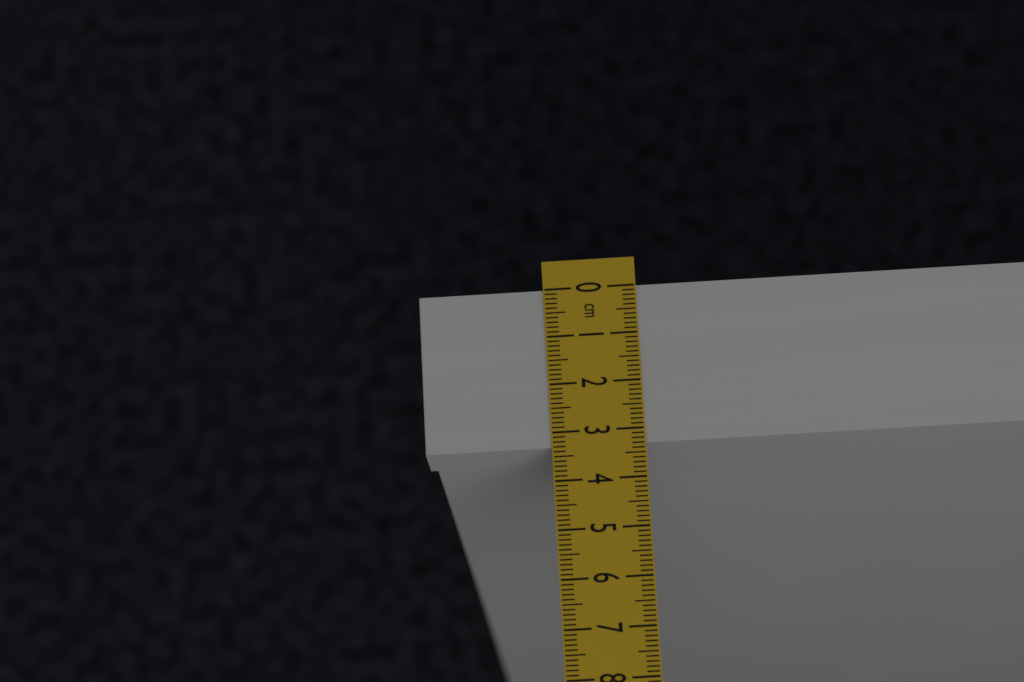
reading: 3.3 cm
